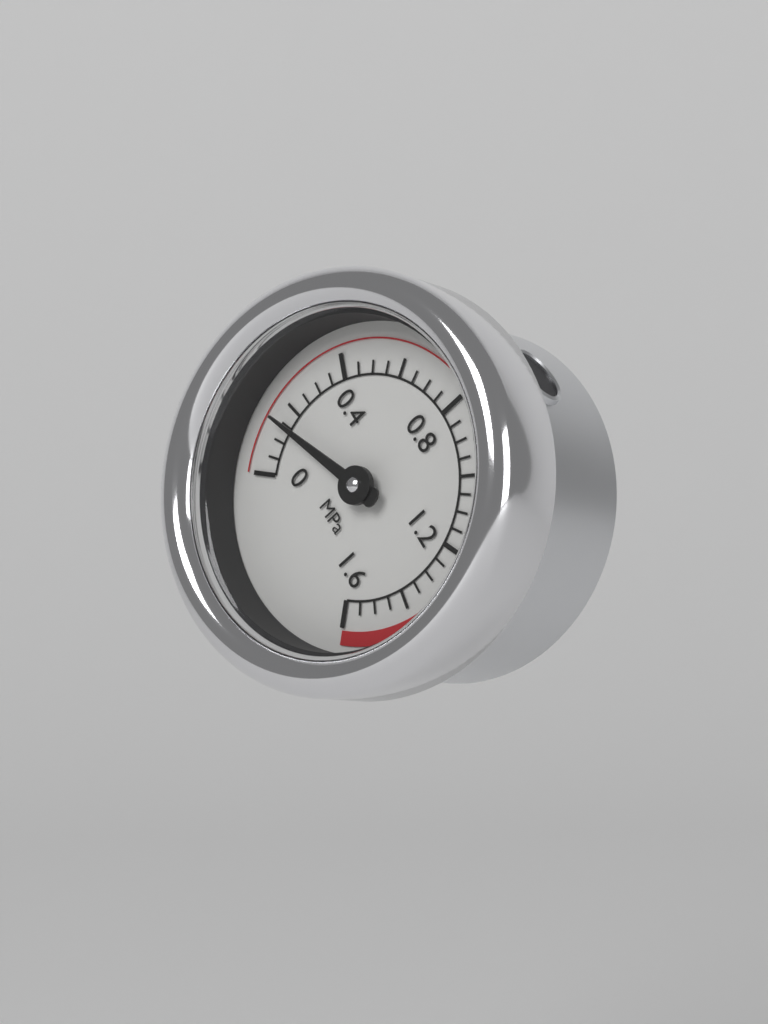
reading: 0.15 MPa
